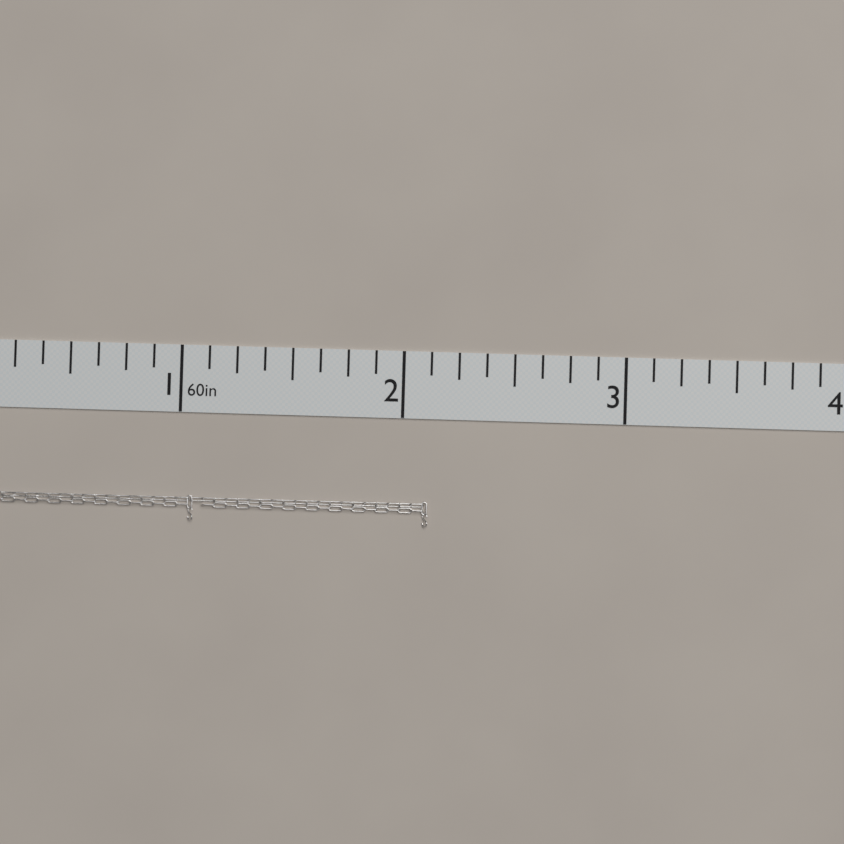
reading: 2.125 in
